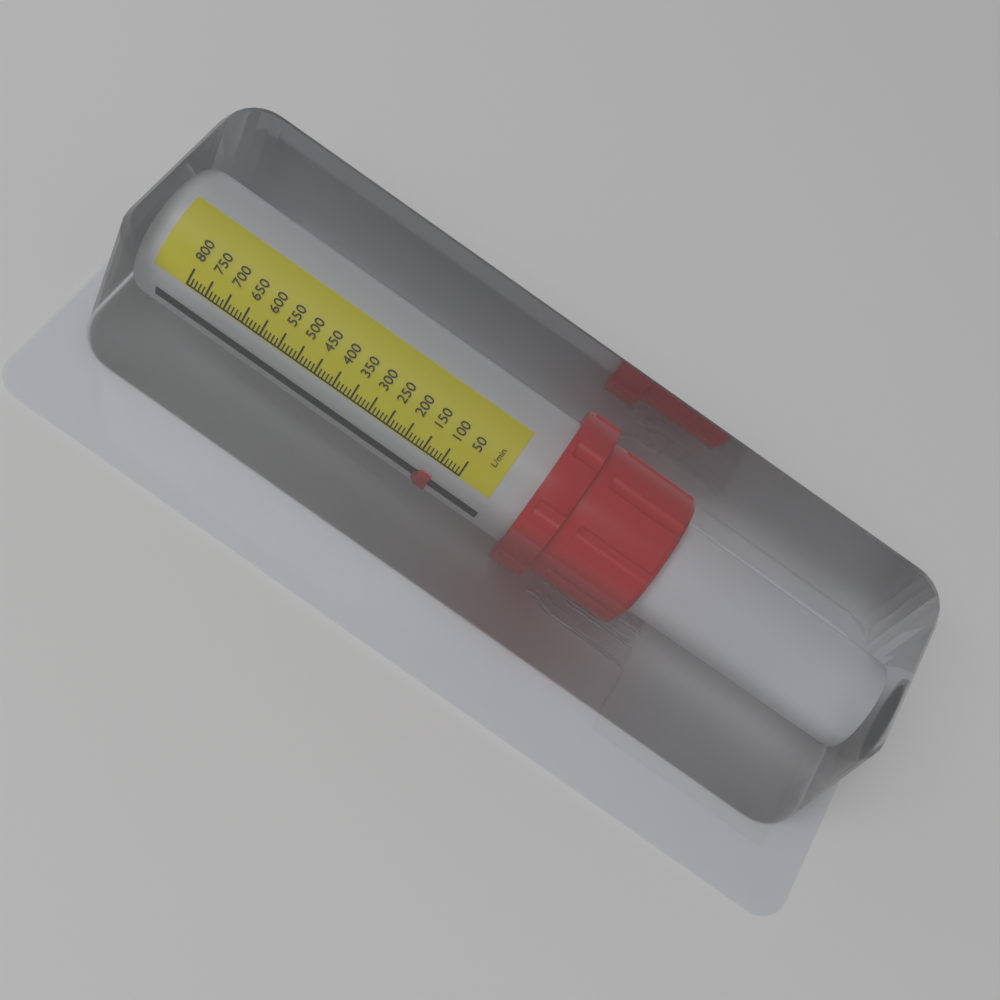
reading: 100 L/min
